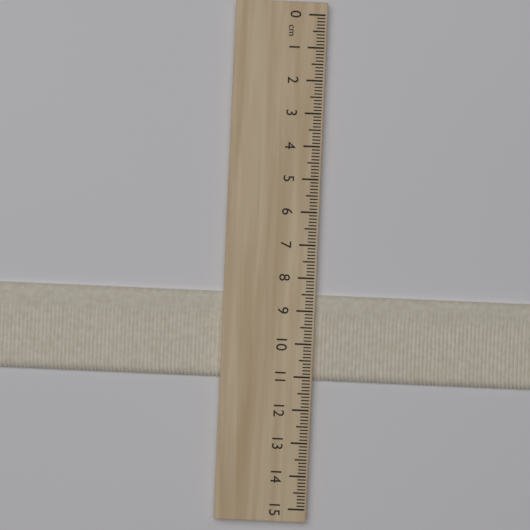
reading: 11.1 cm
